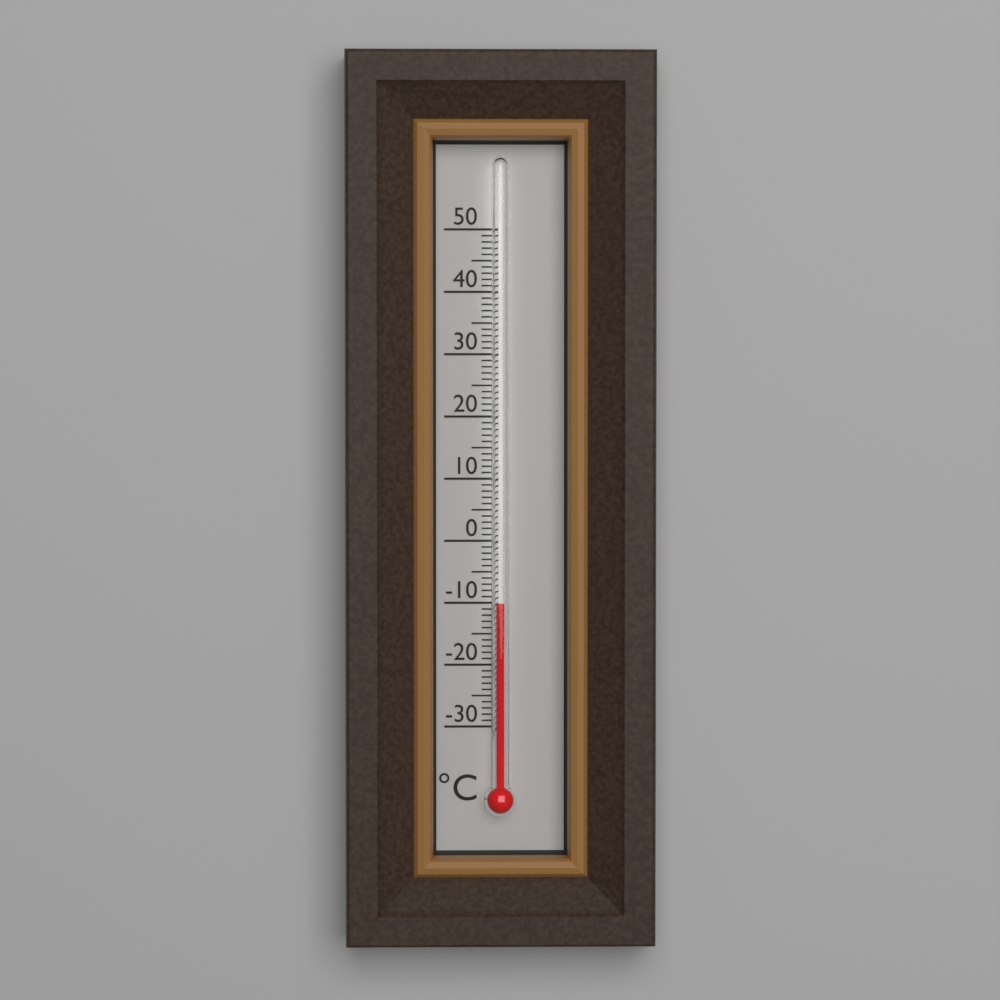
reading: -10 °C
